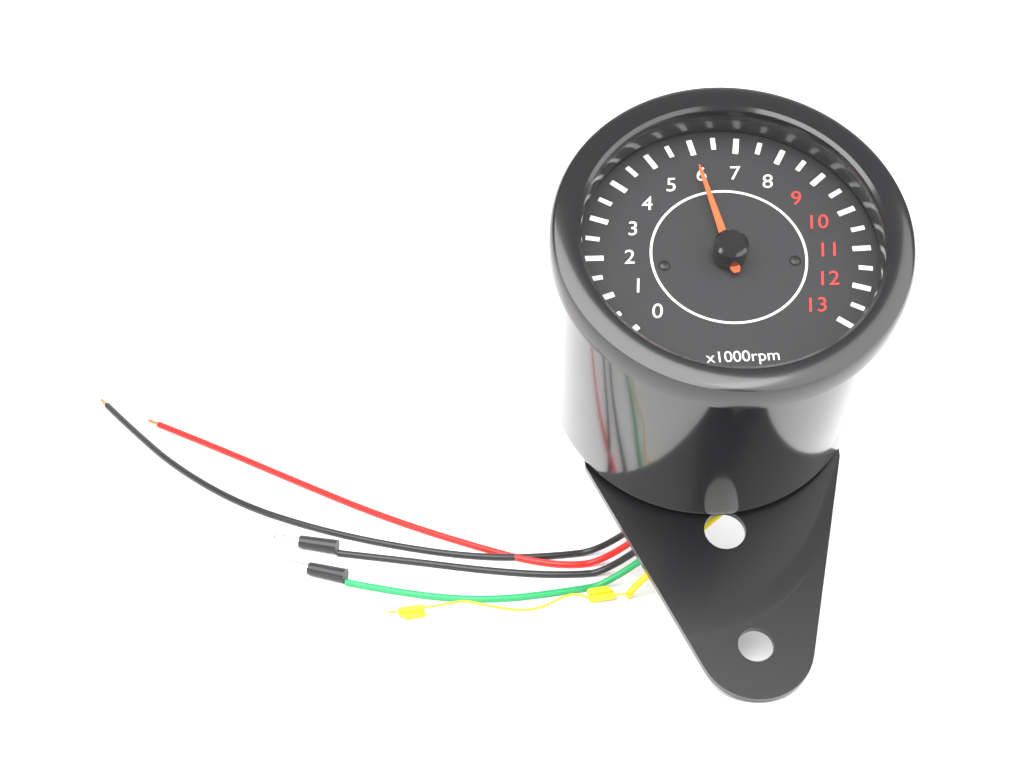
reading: 6.0 x1000rpm
